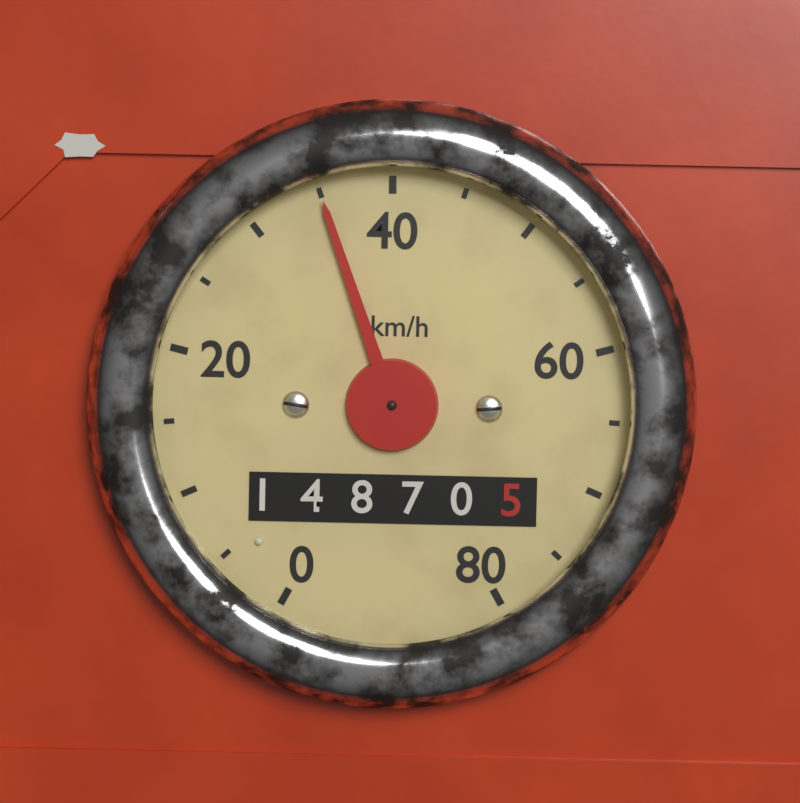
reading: 35 km/h
